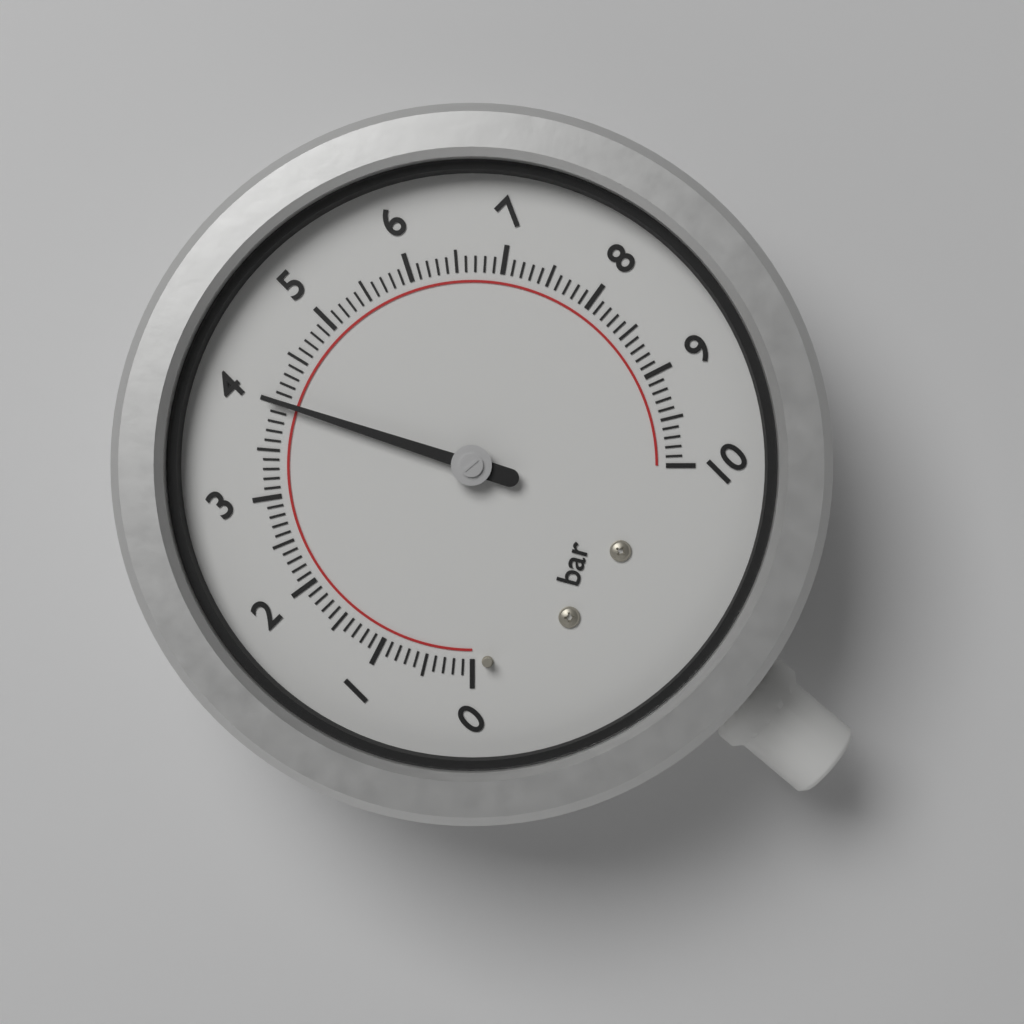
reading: 4.0 bar
